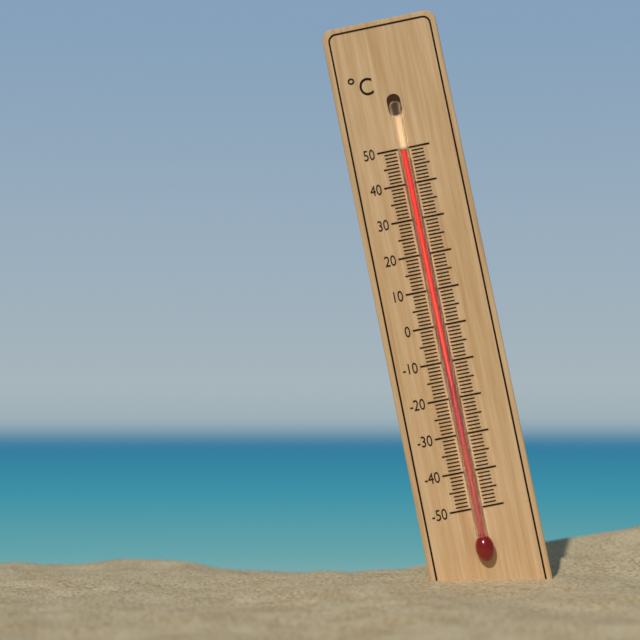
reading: 49 °C
